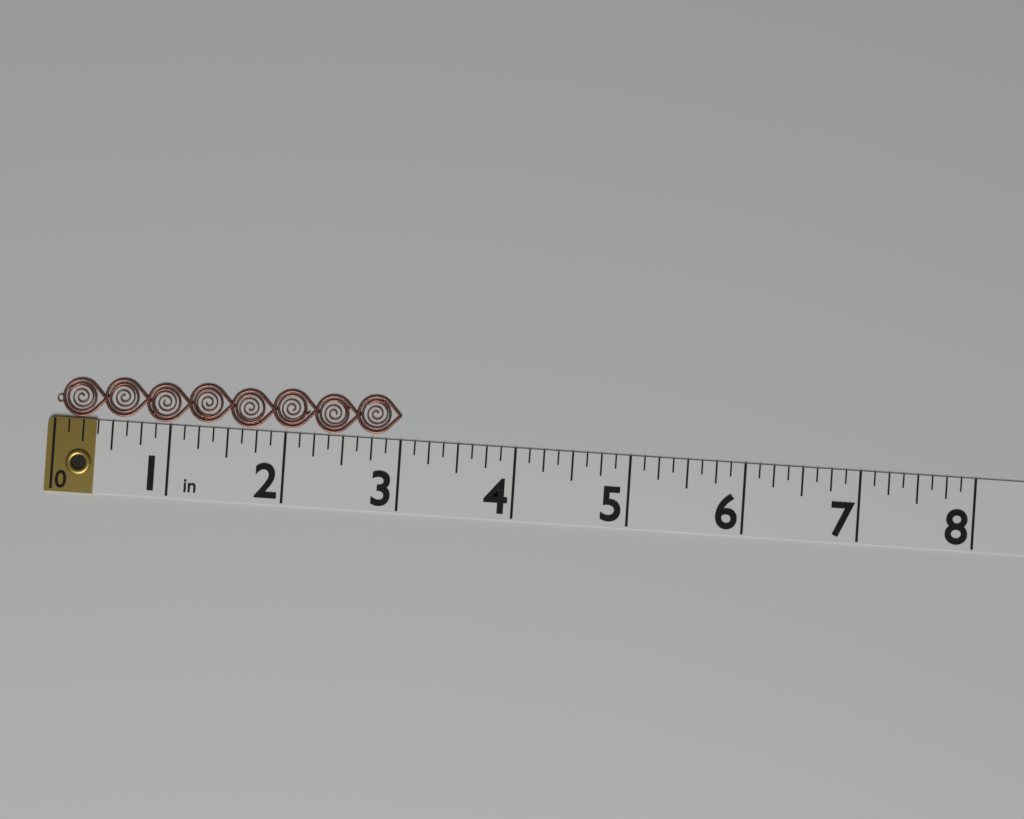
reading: 3.000 in
